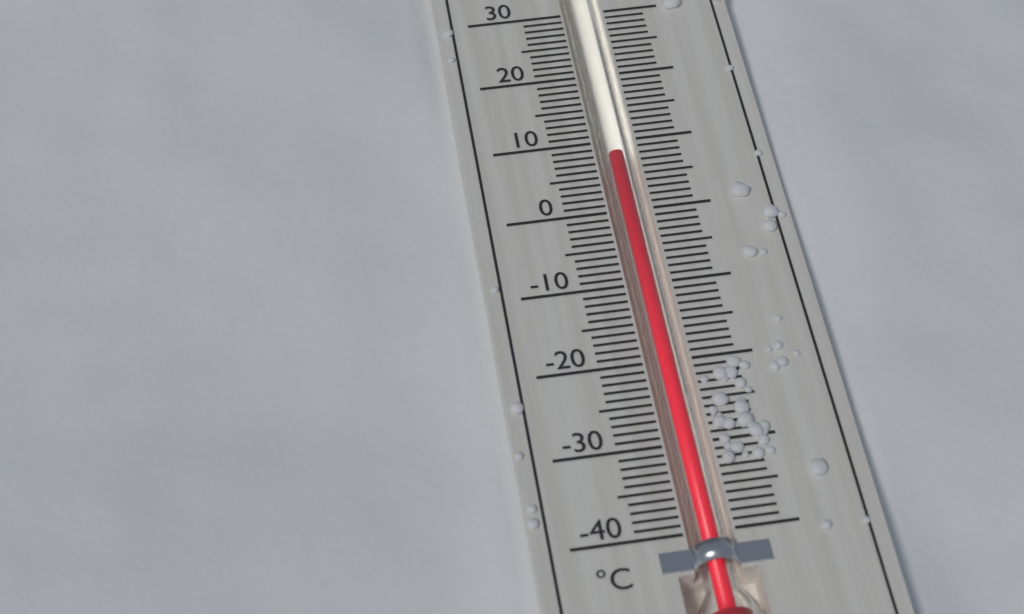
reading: 8 °C
